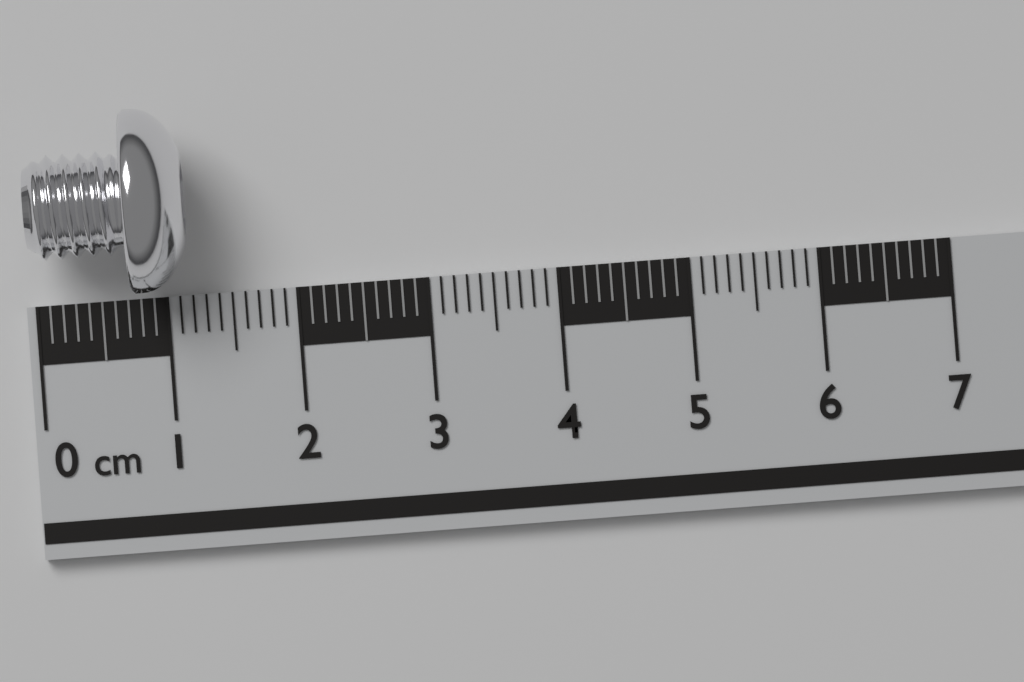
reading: 1.2 cm
